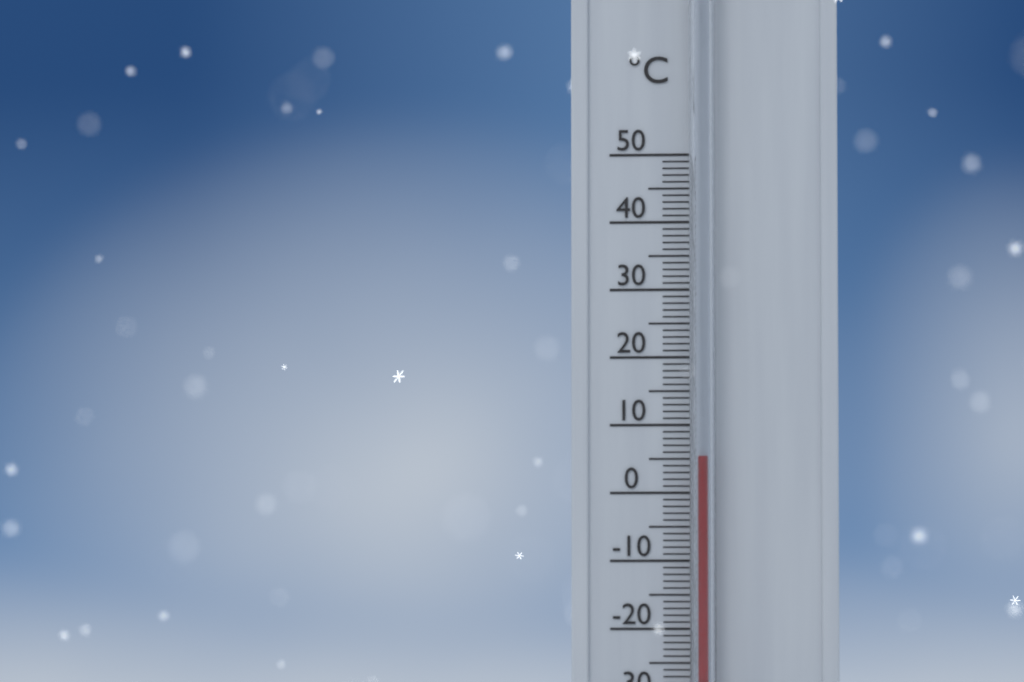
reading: 5 °C
